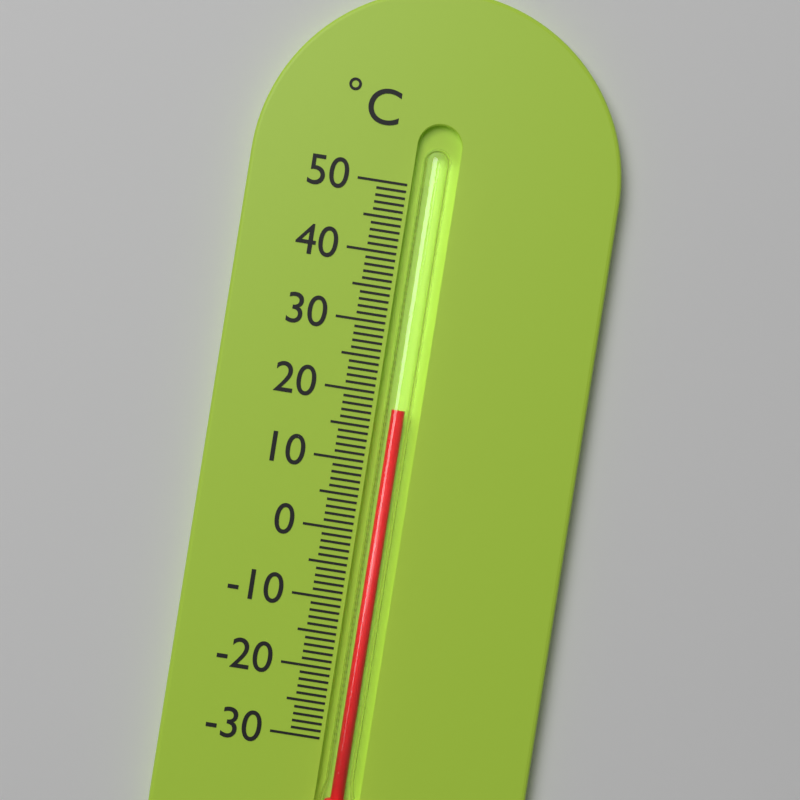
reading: 18 °C
